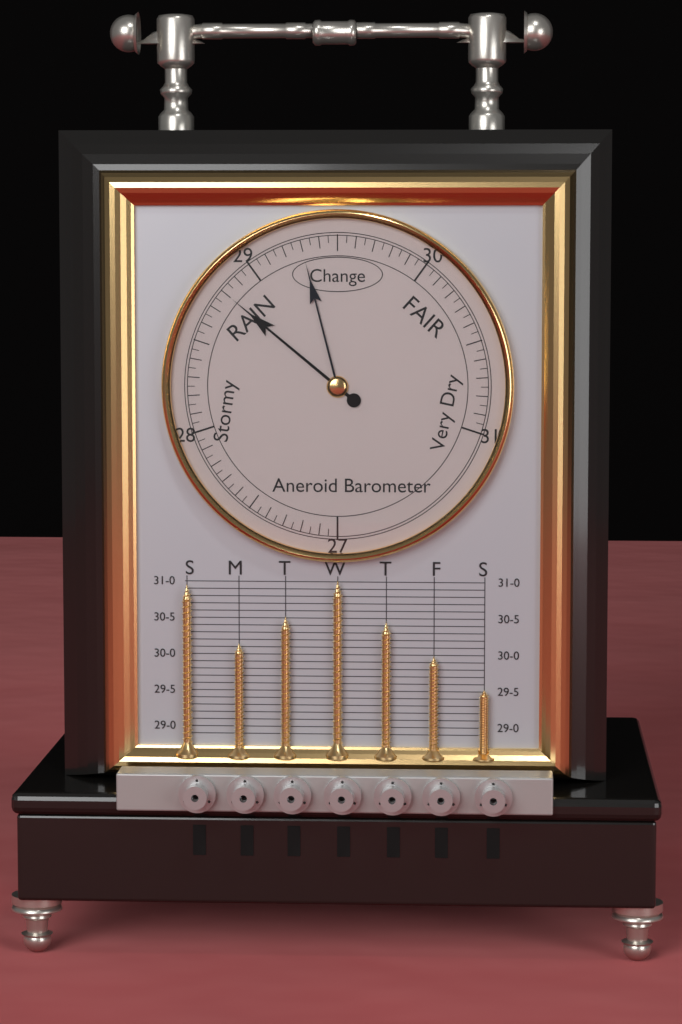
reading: 28.80 (no unit)
